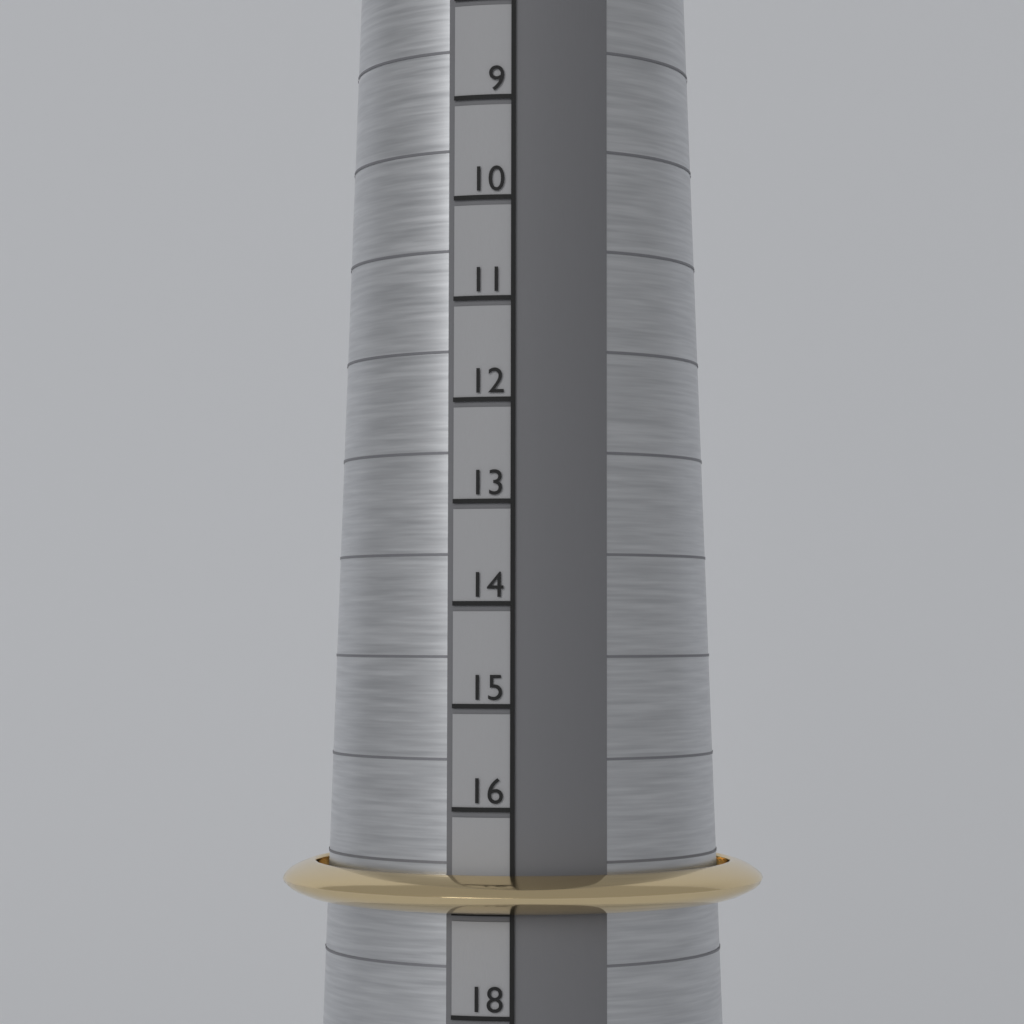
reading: 17 (no unit)
